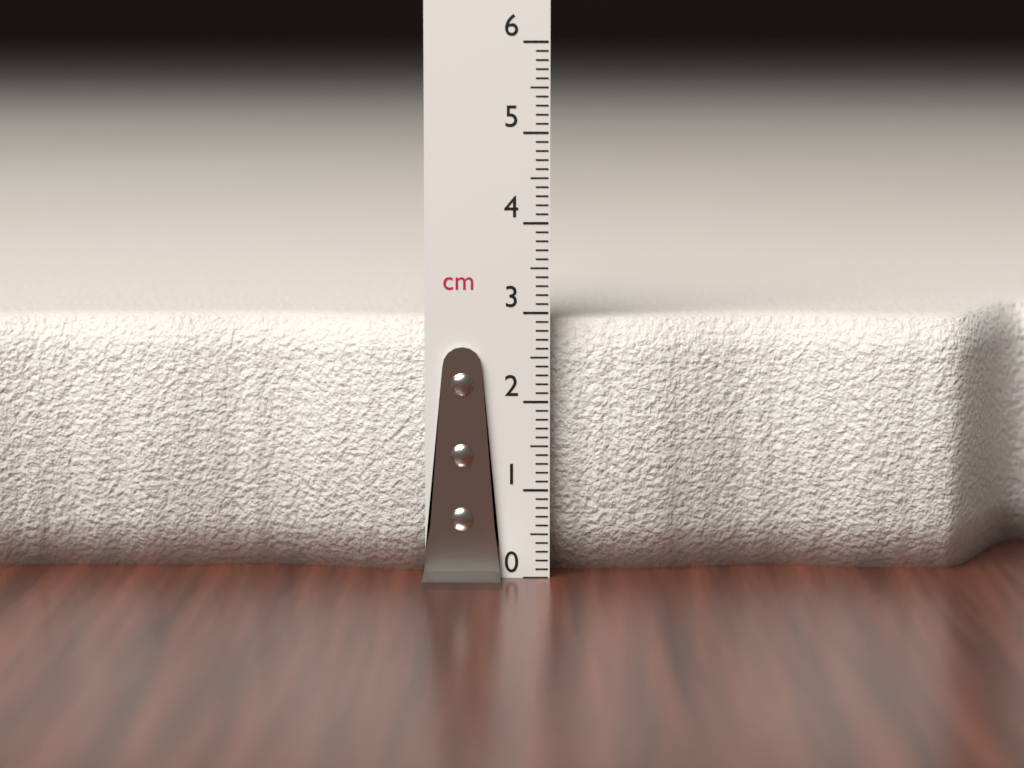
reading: 2.9 cm
